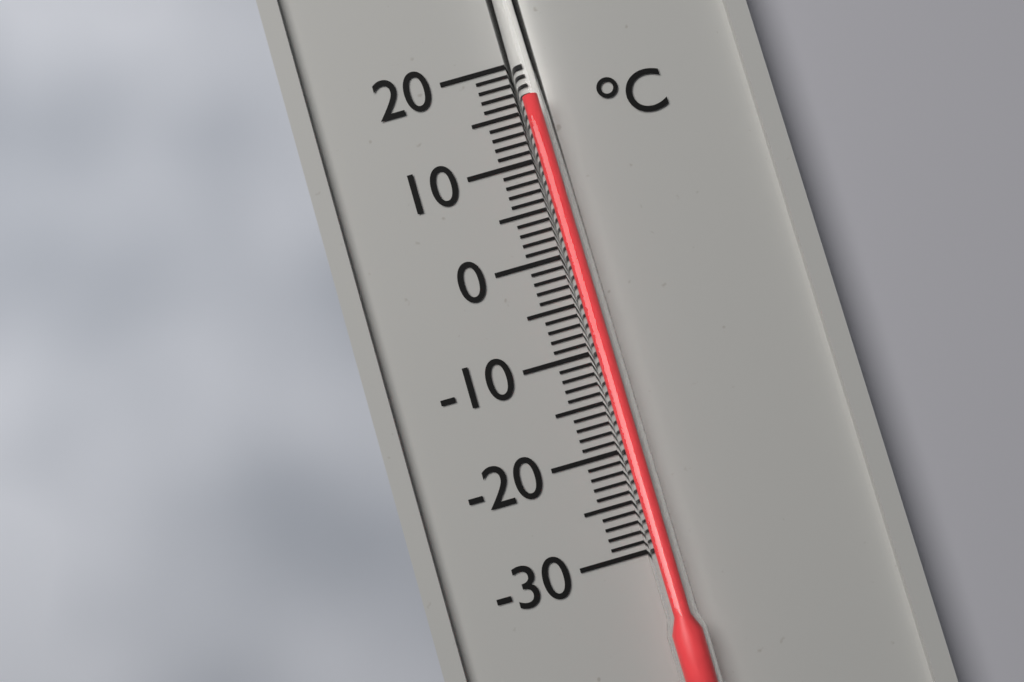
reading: 16 °C
